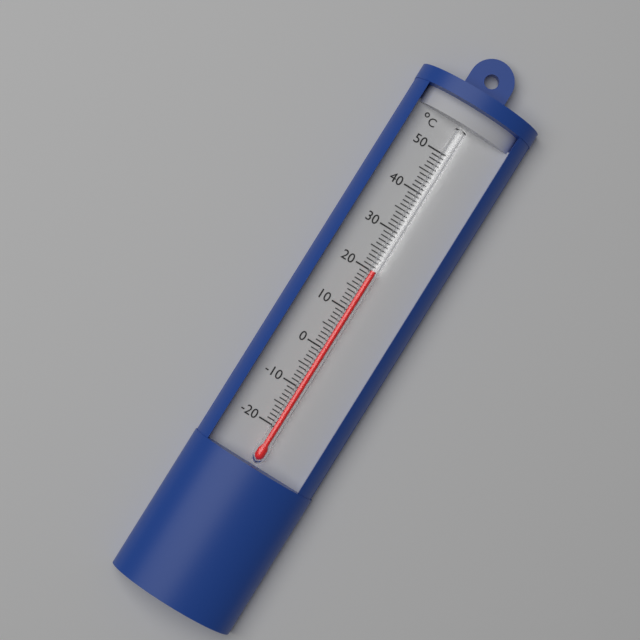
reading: 20 °C
